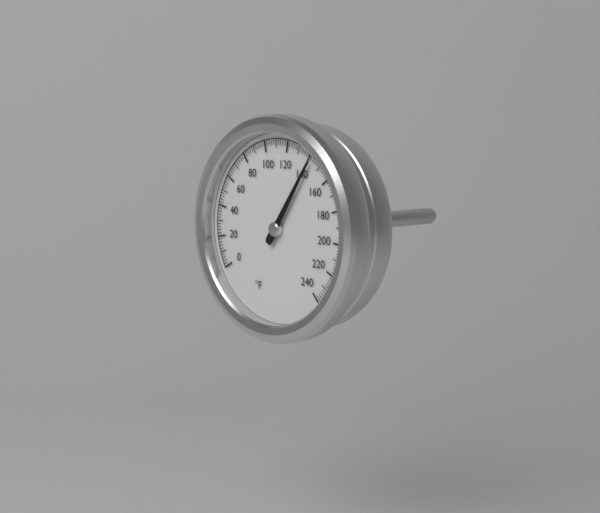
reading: 142 °F
